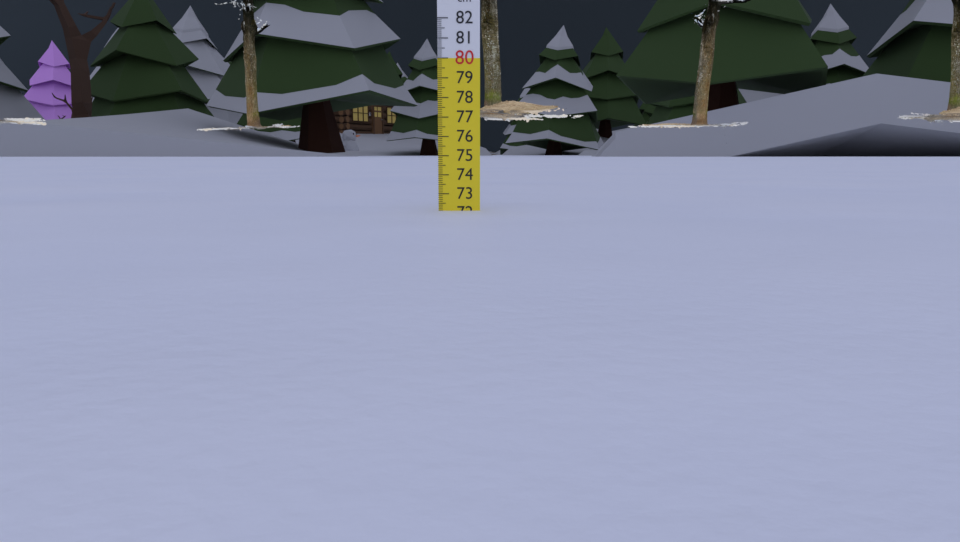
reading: 72.1 cm
